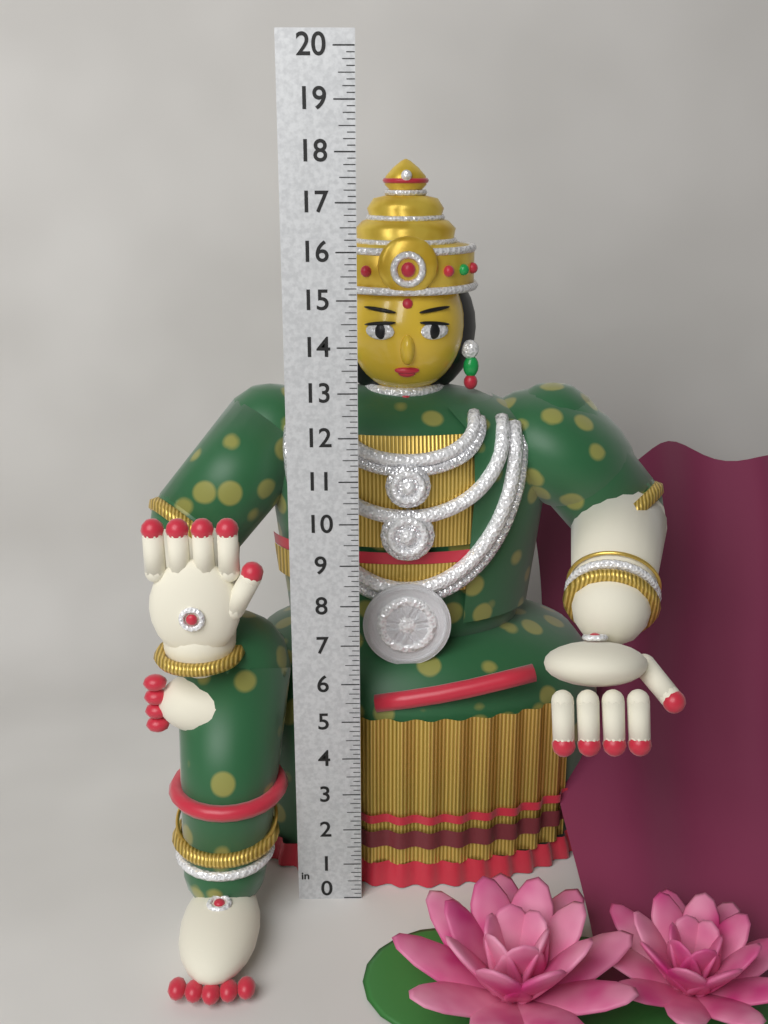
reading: 17.875 in
